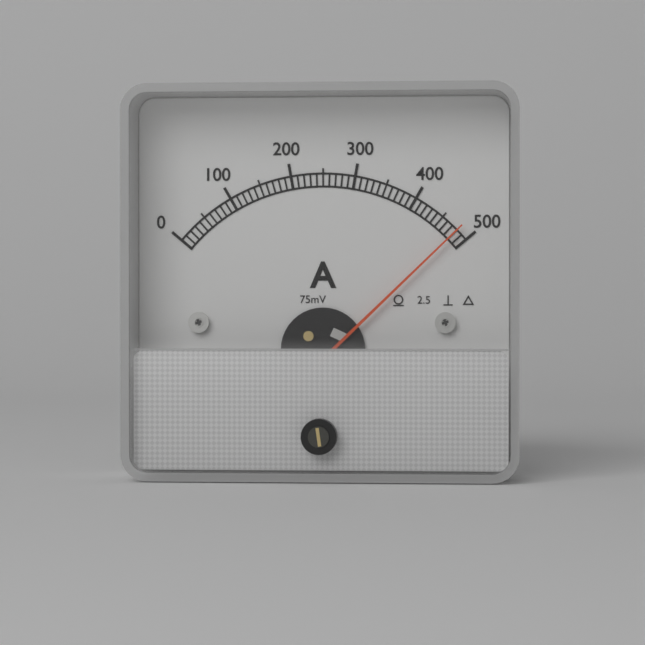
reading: 480 A
